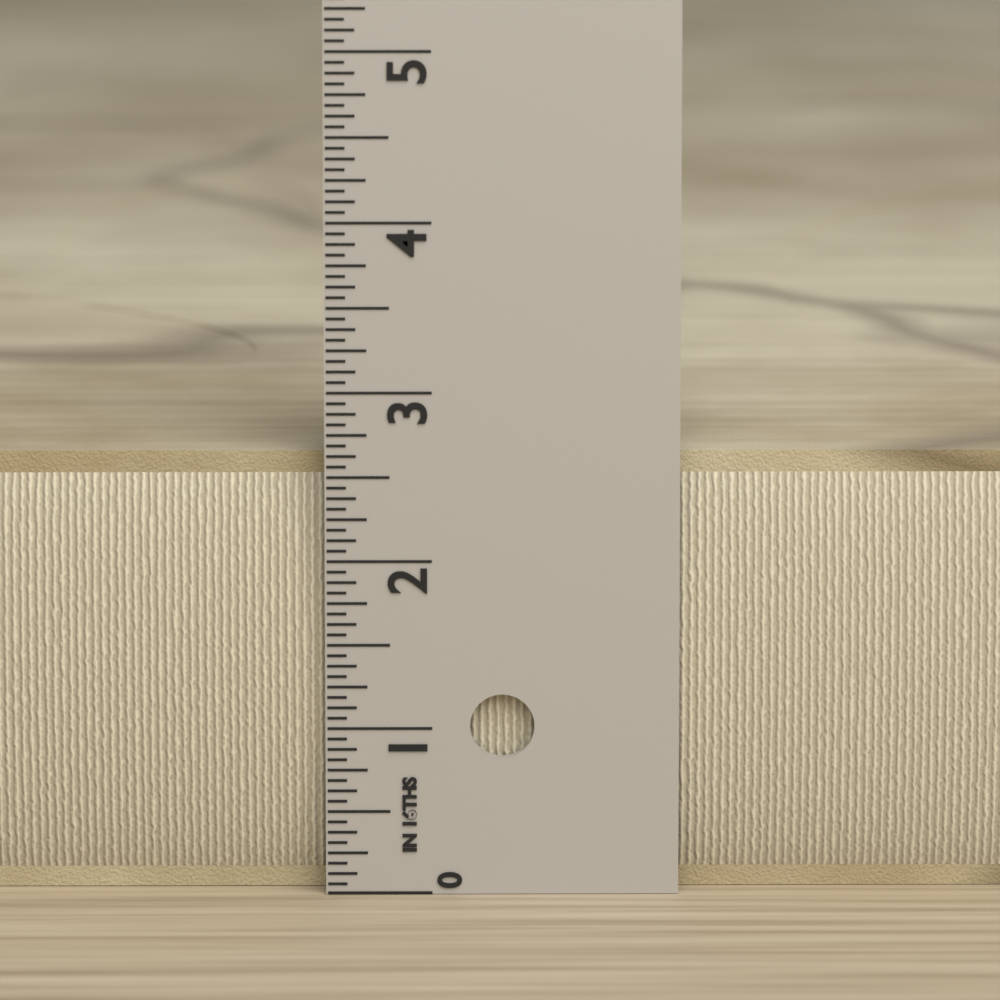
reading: 2.6250 in
